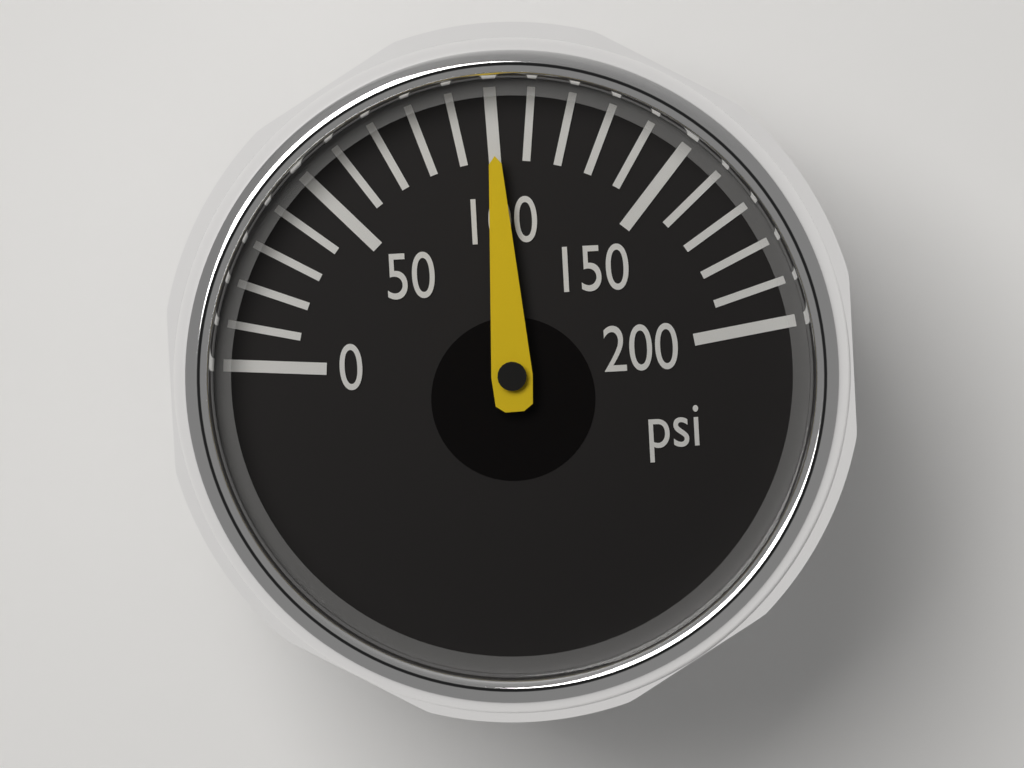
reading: 100 psi
